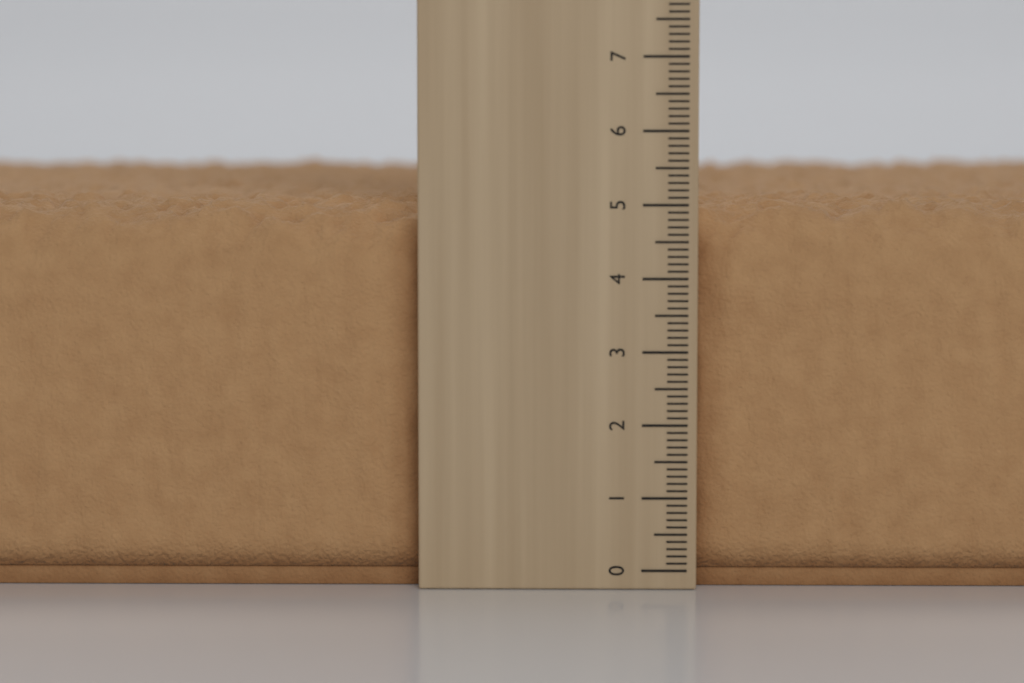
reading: 5.1 cm
